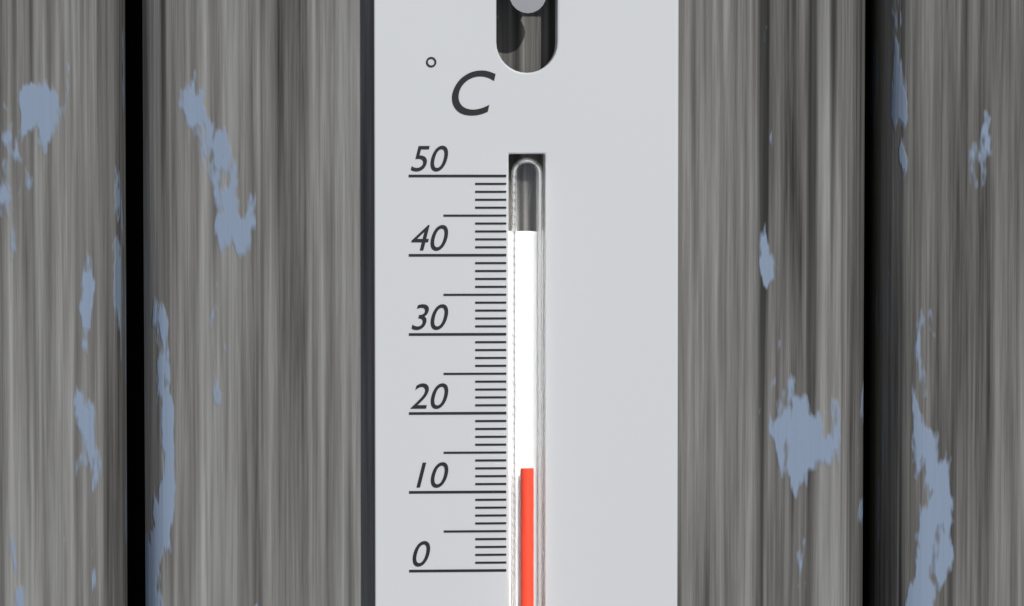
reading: 13 °C
